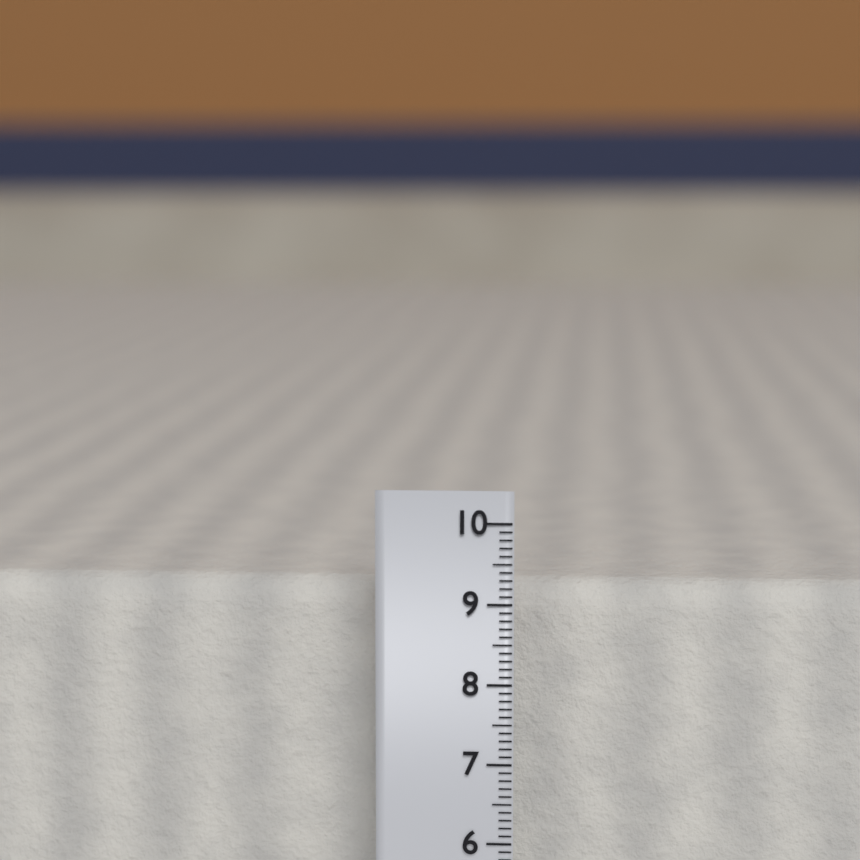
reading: 9.2 cm
